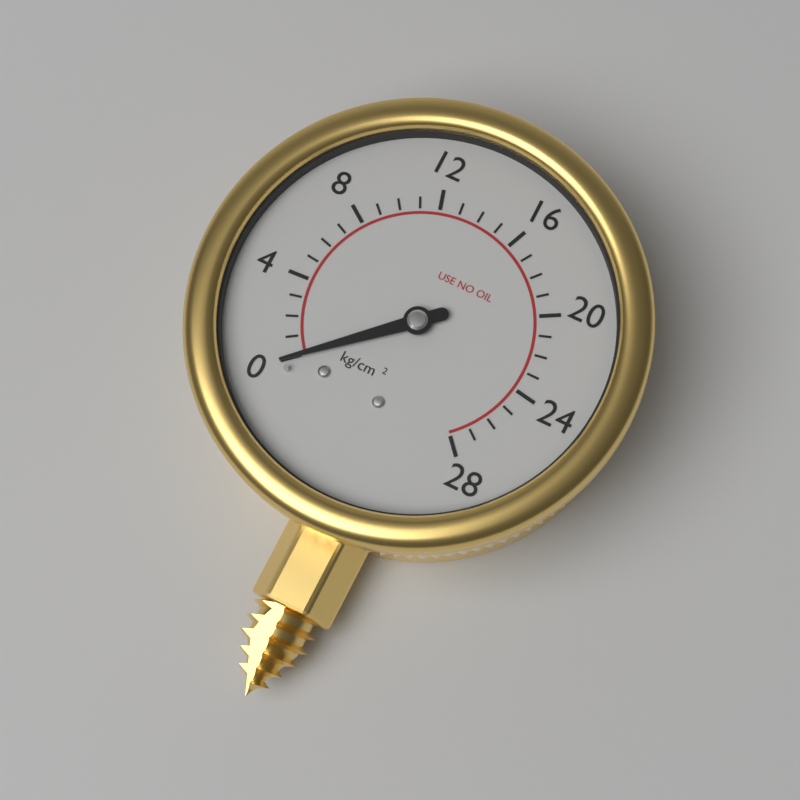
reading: 0 kg/cm²
